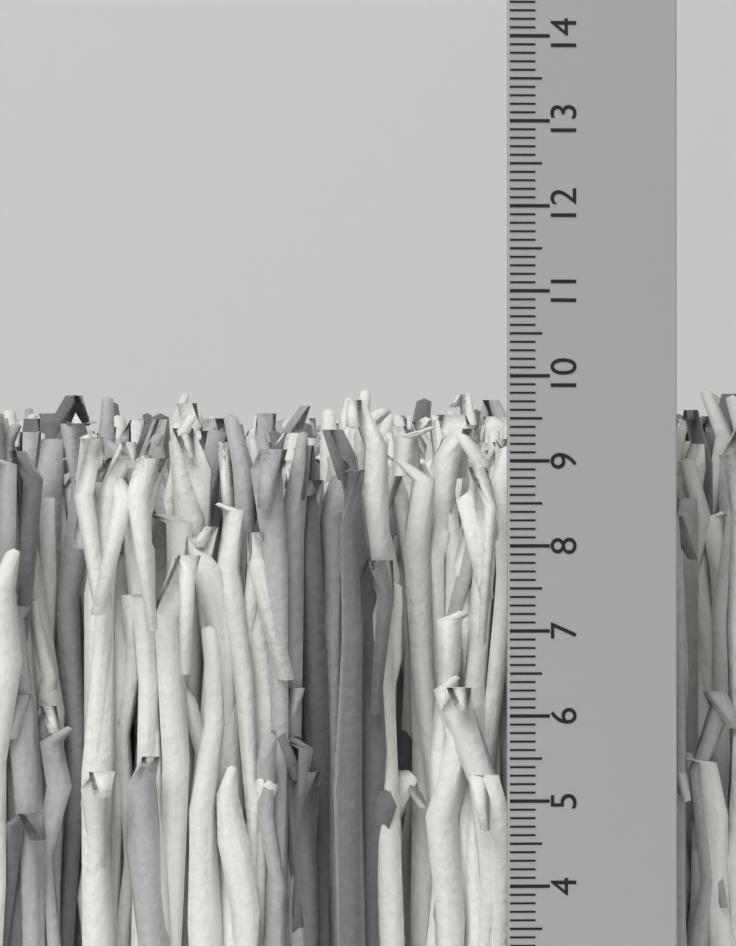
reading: 10.0 cm
